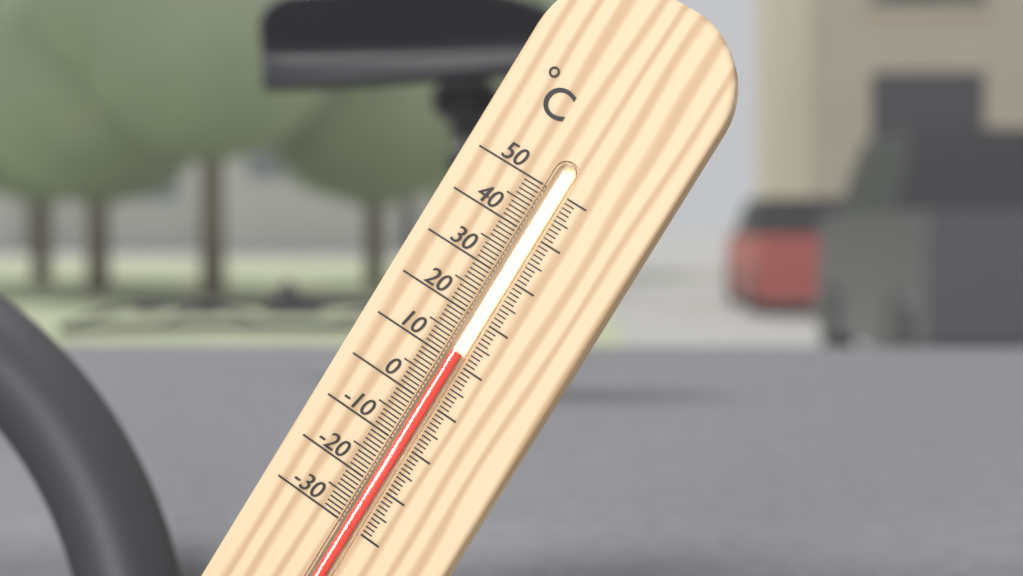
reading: 12 °C
